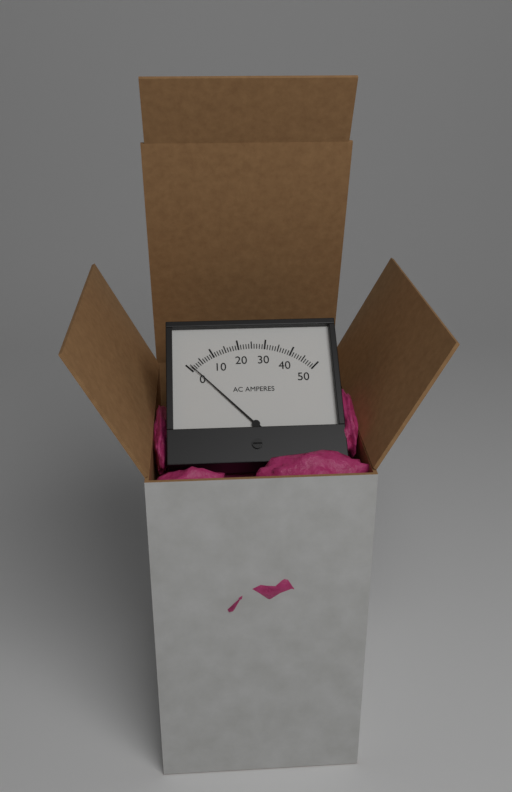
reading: 1 A
